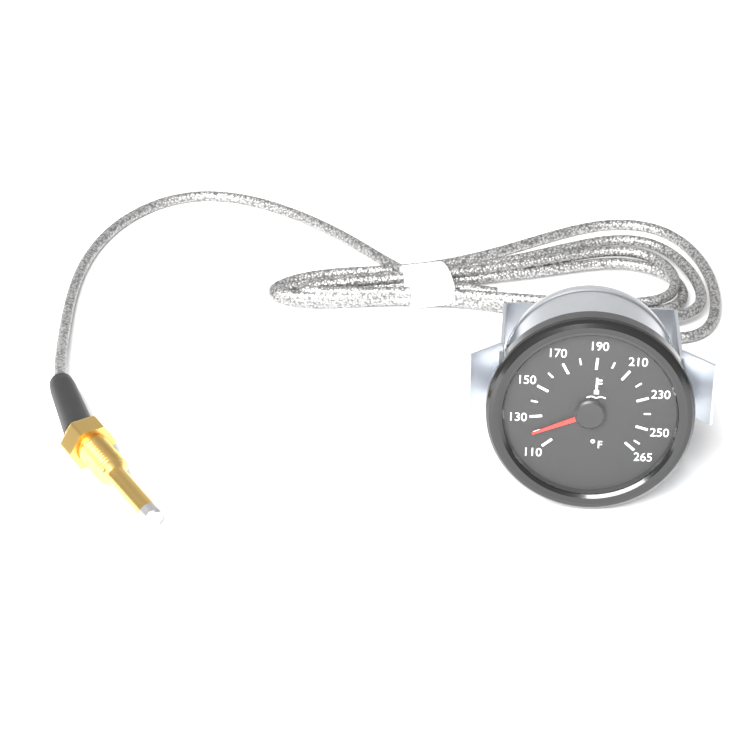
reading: 120 °F
